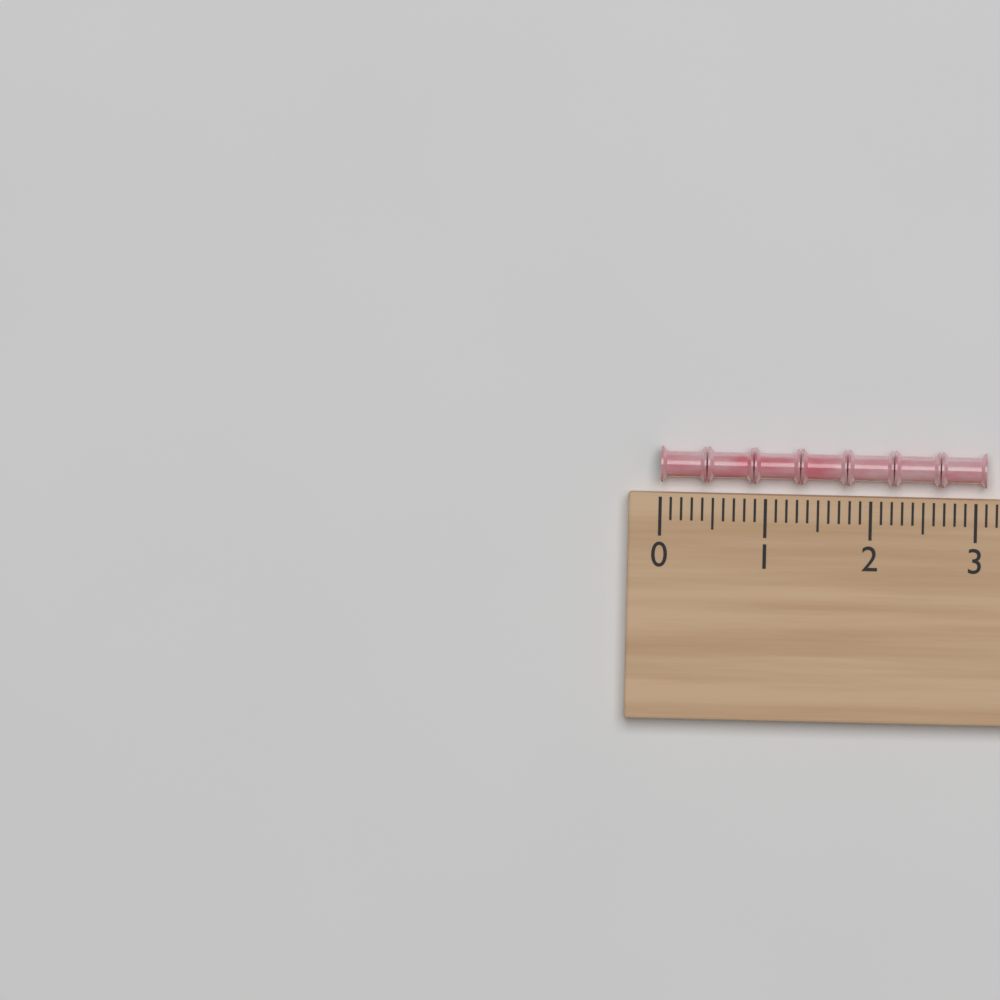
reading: 3.1 (no unit)
